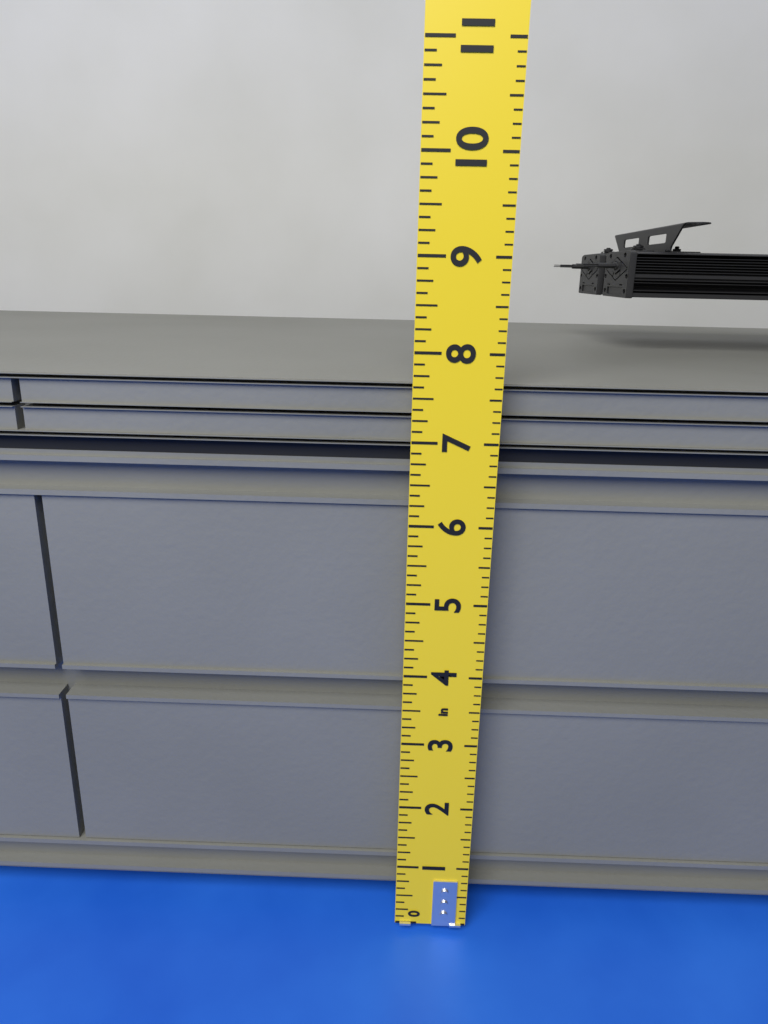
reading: 7.625 in
